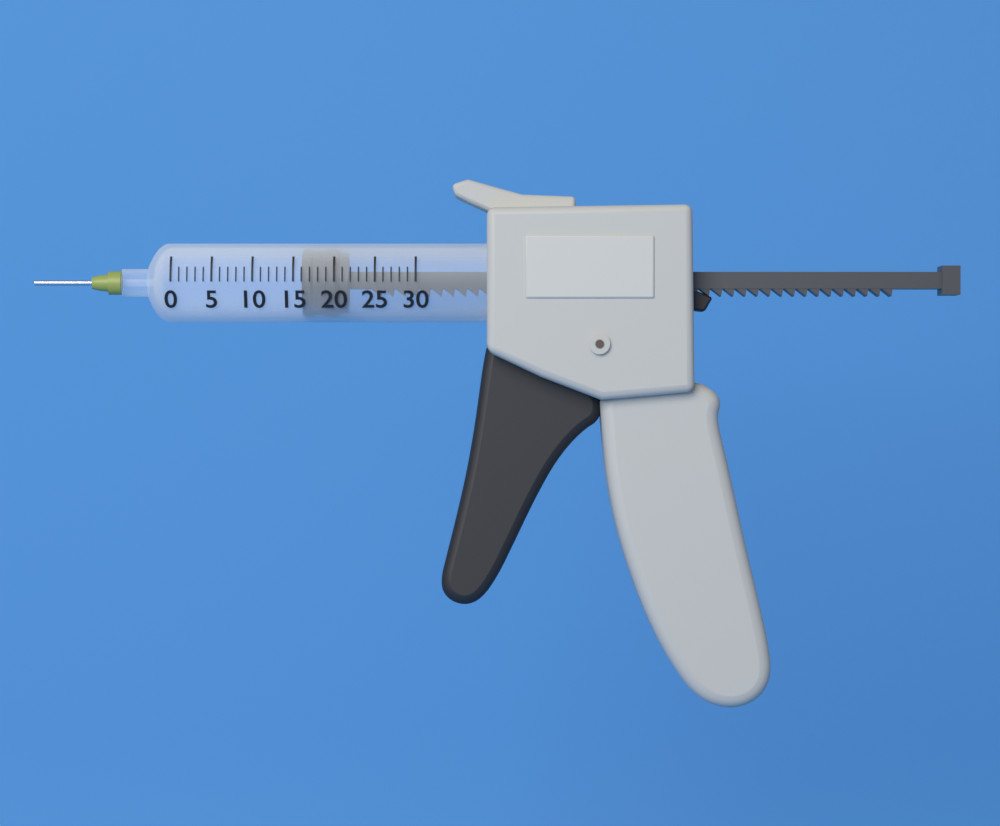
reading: 16 (no unit)
